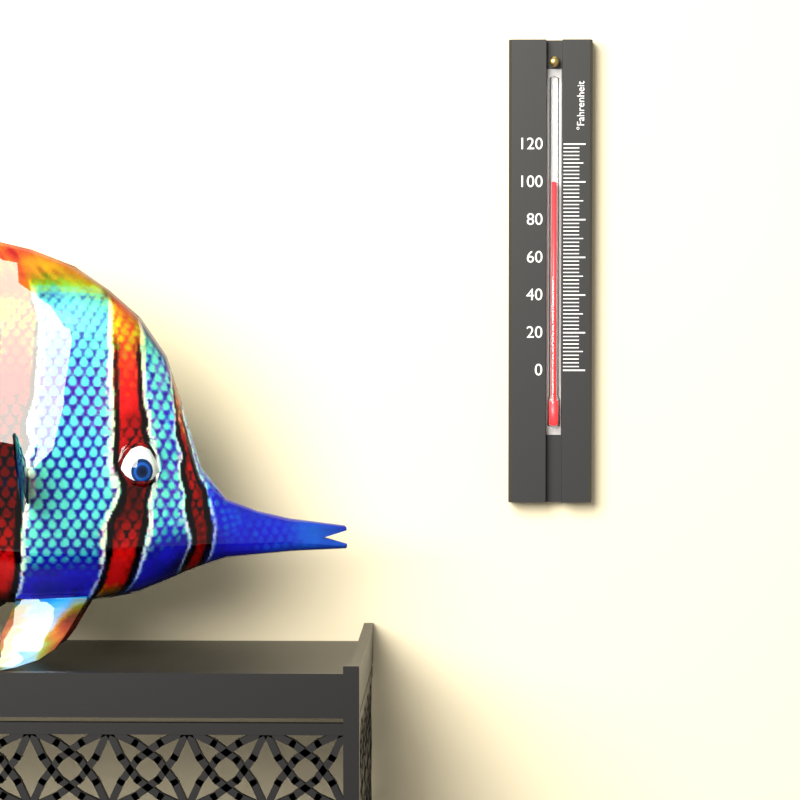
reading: 100 °F
